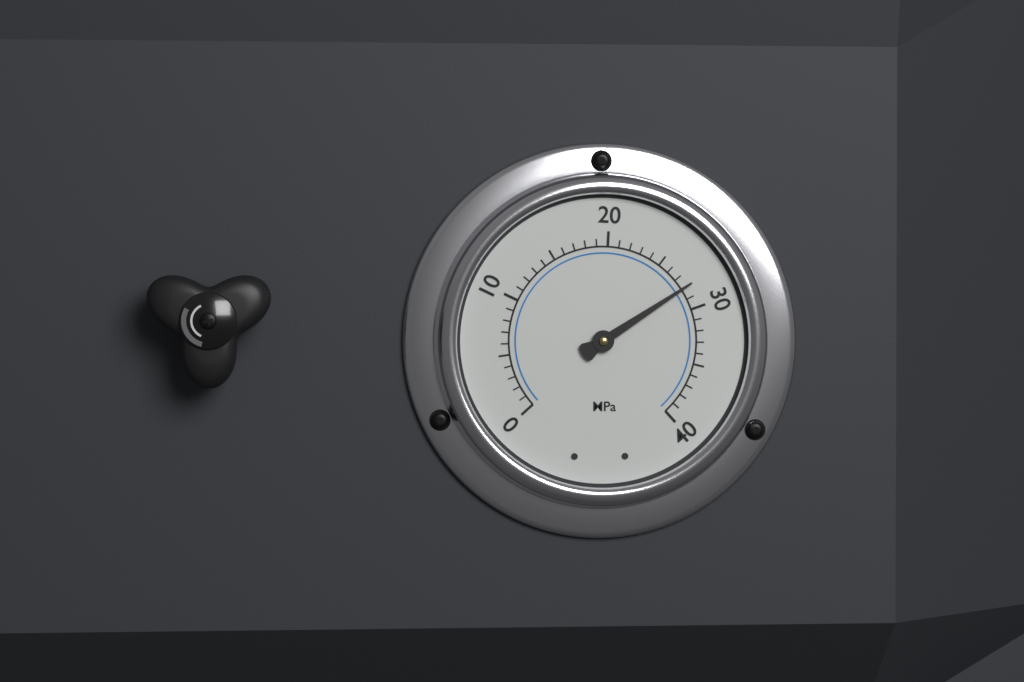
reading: 28 MPa
